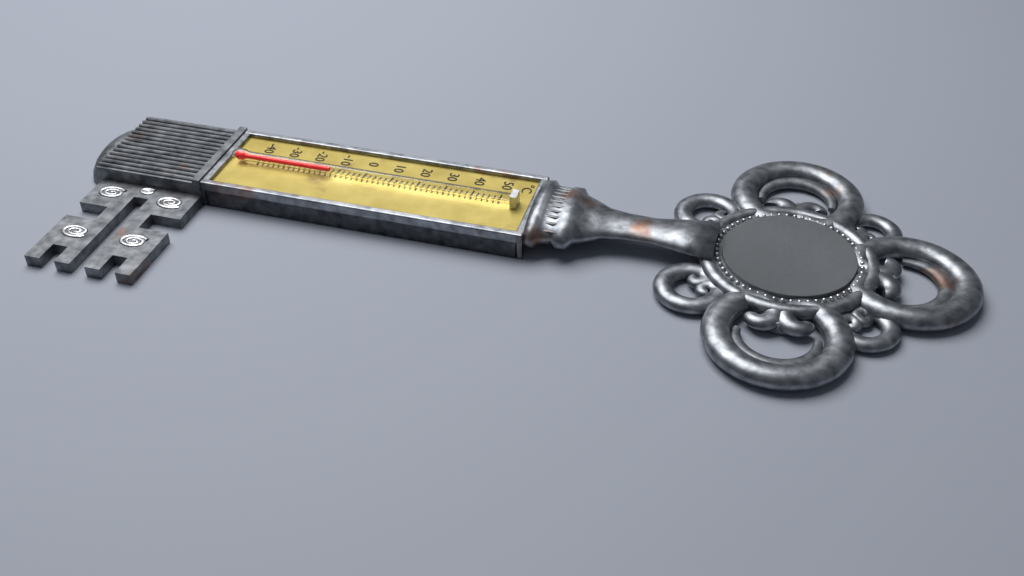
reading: -12 °C
